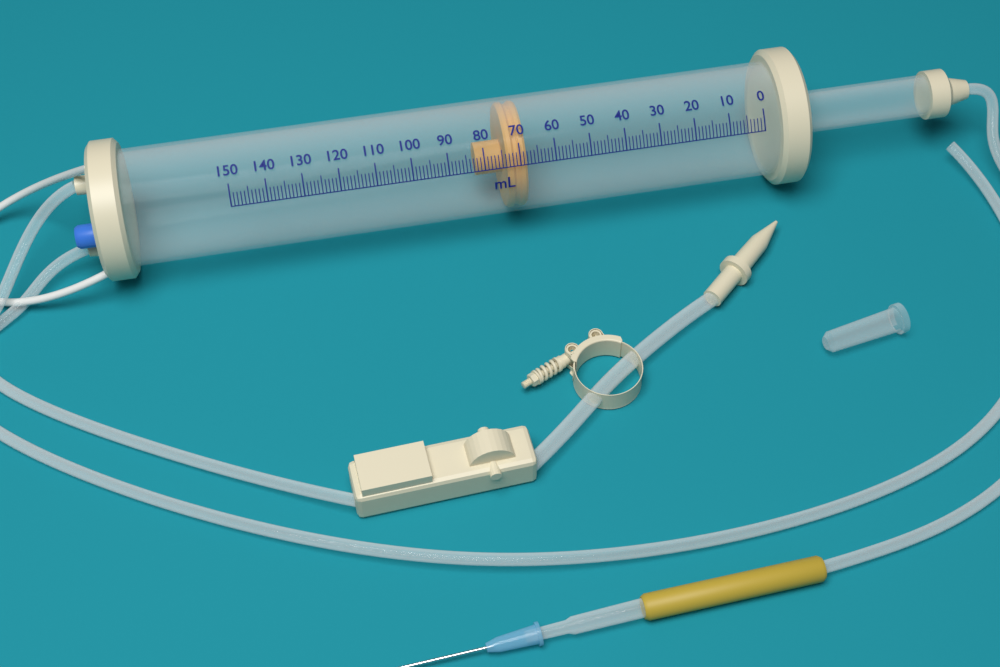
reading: 68 ml
